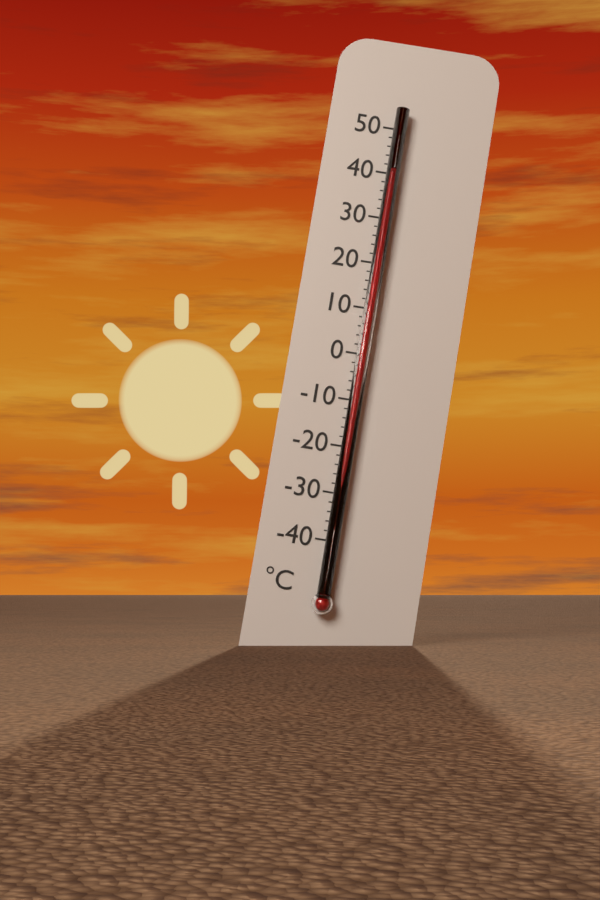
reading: 39 °C
